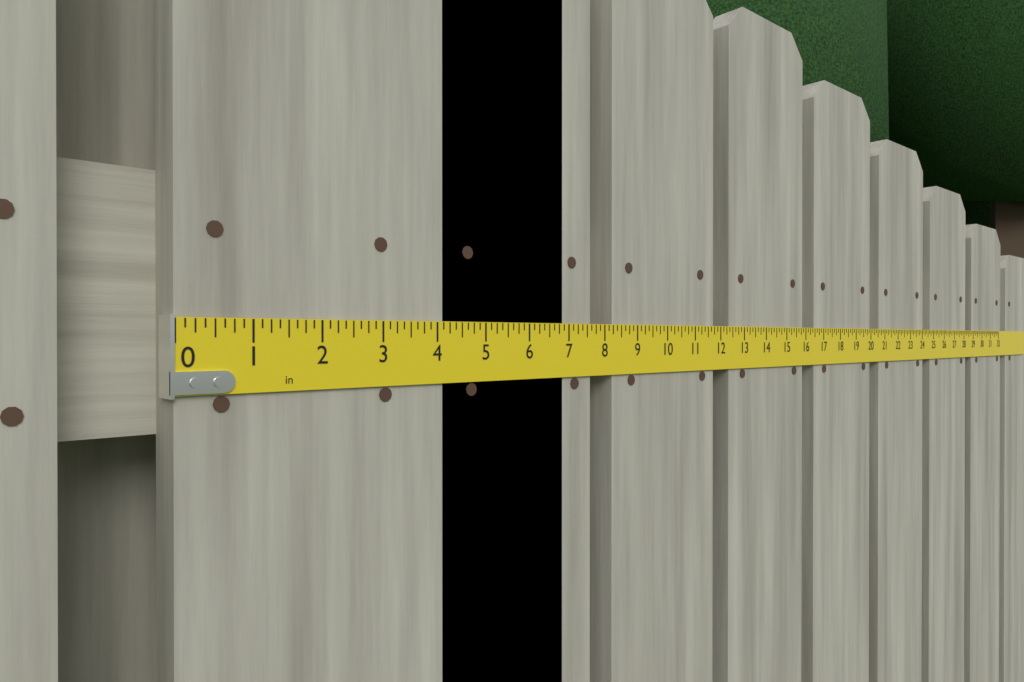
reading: 6.875 in
